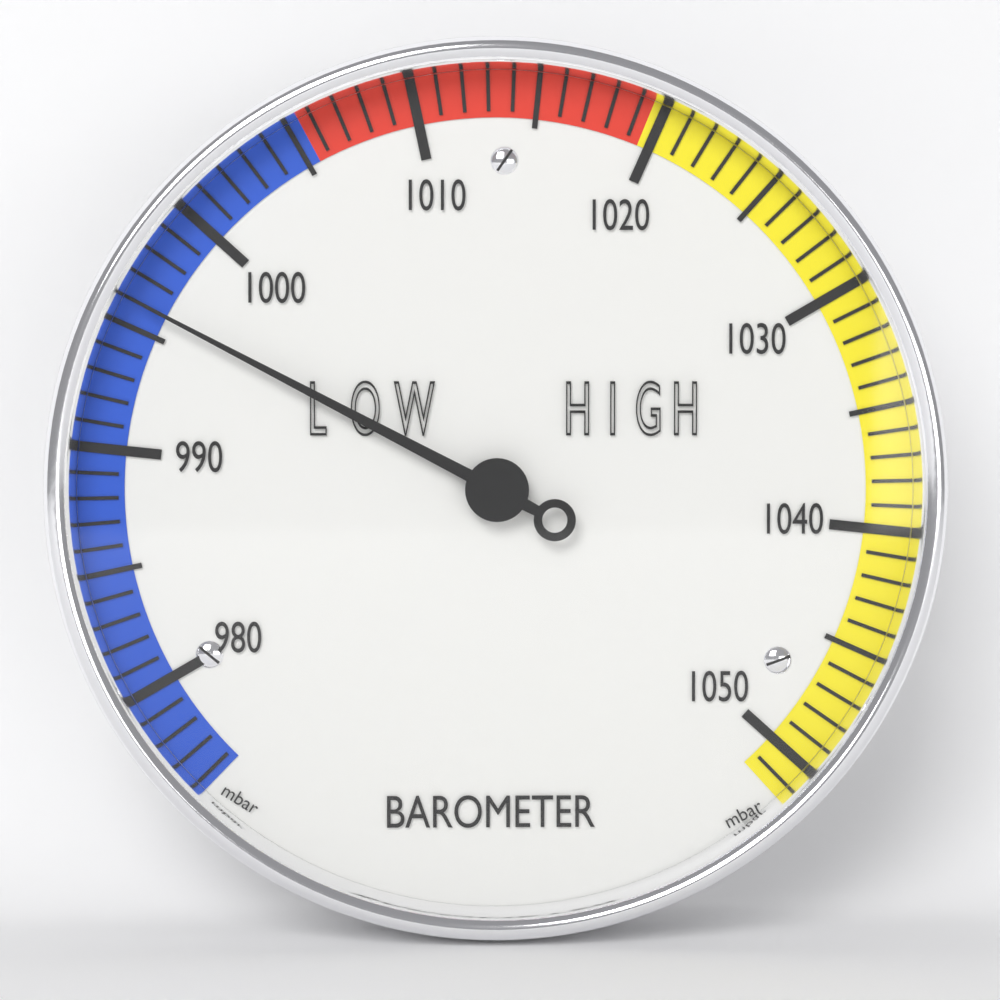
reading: 996 mbar
